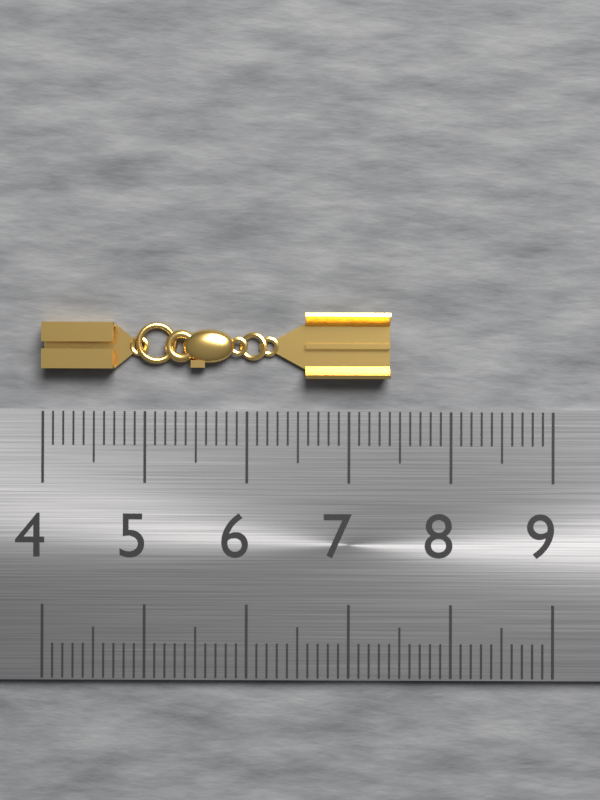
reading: 7.4 (no unit)
